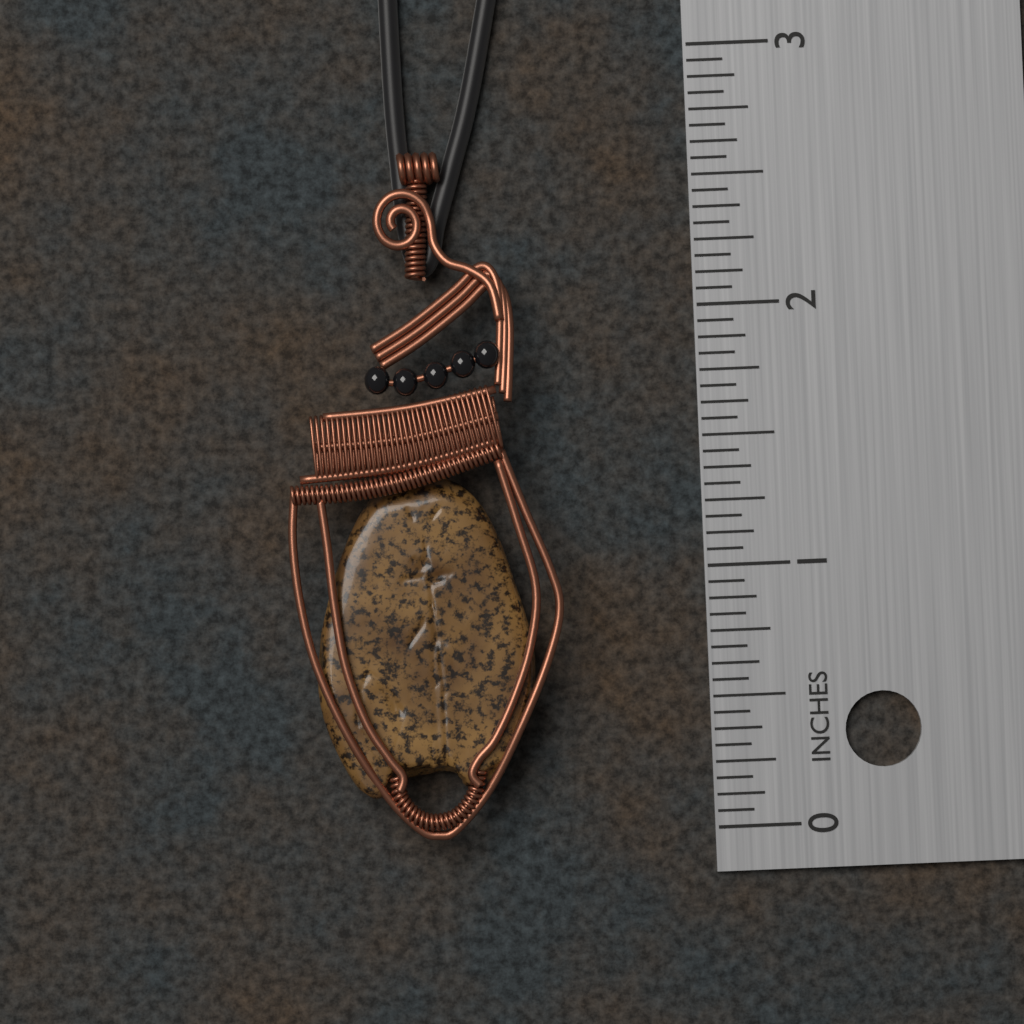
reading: 2.6250 in
